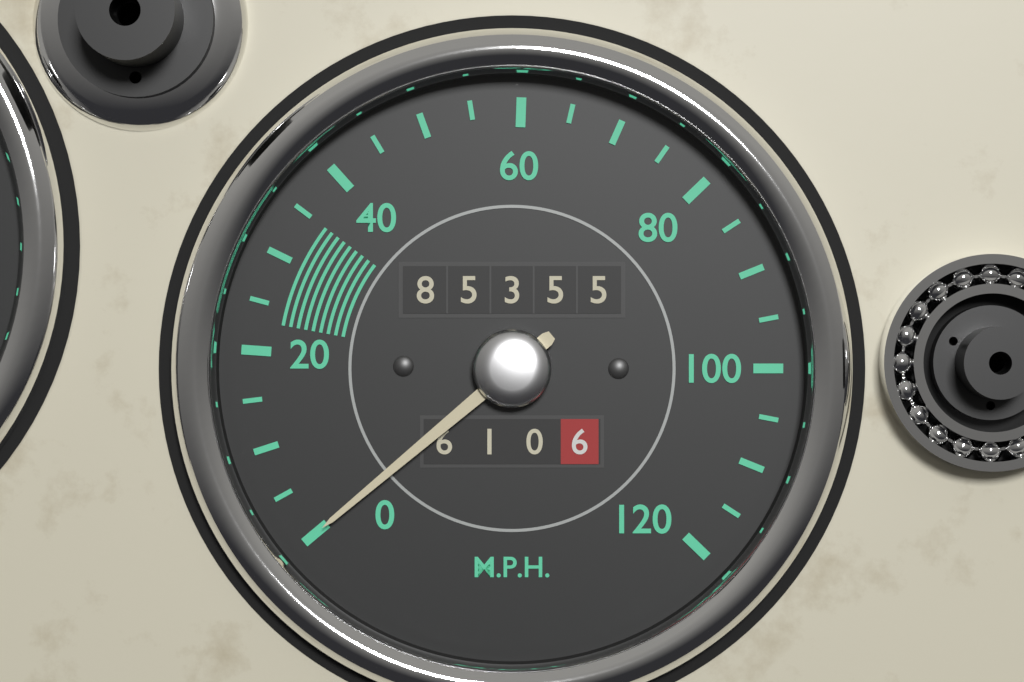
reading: 0 mph
